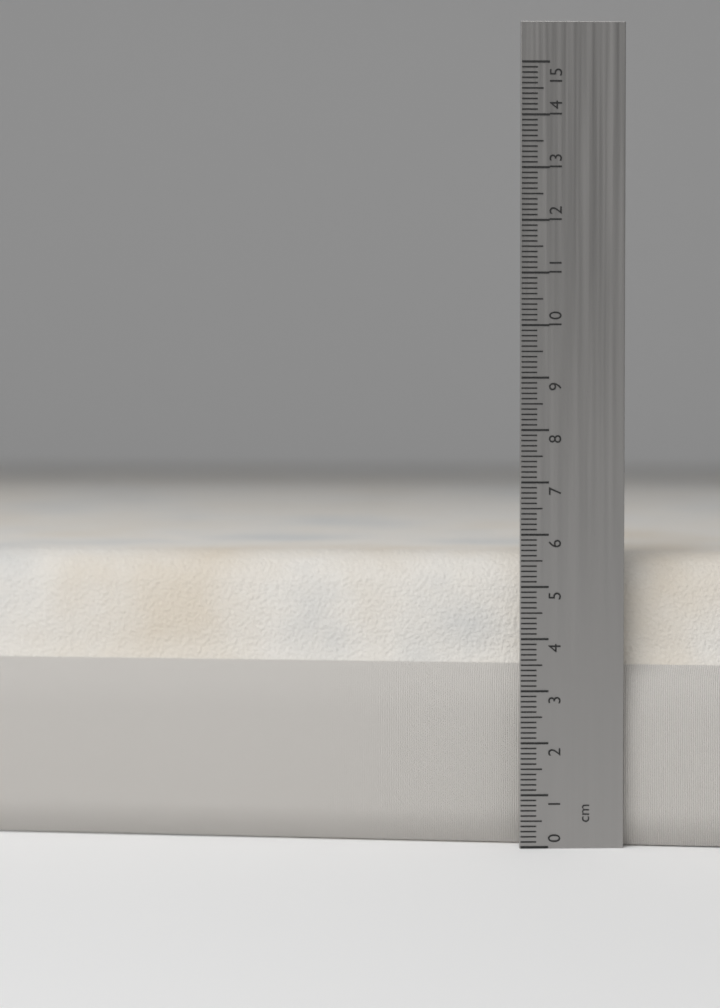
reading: 5.6 cm
